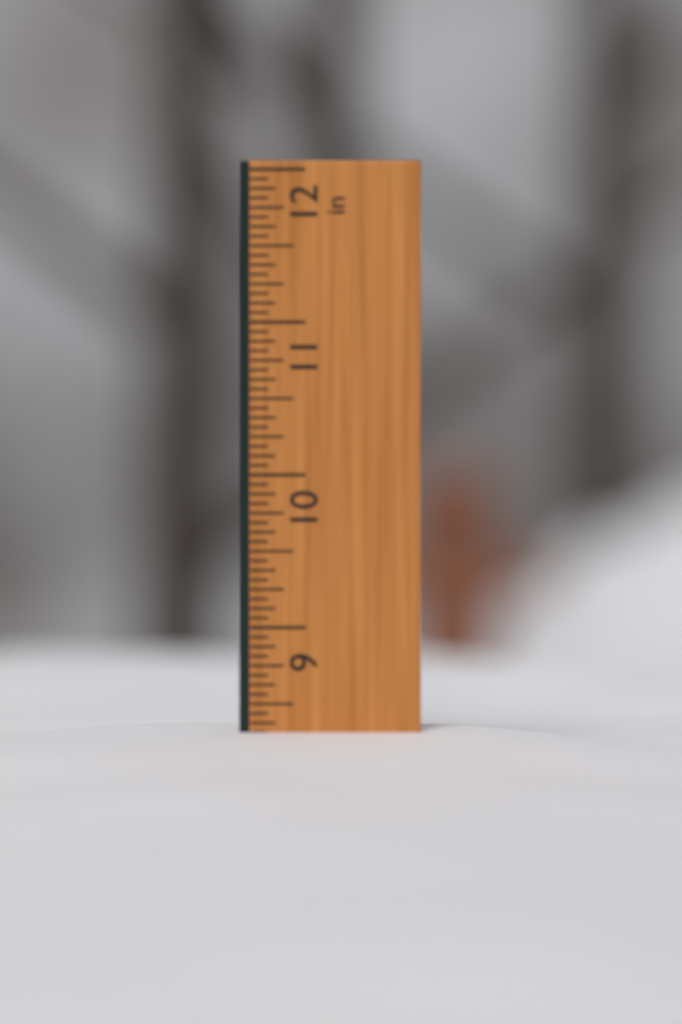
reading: 8.3125 in
